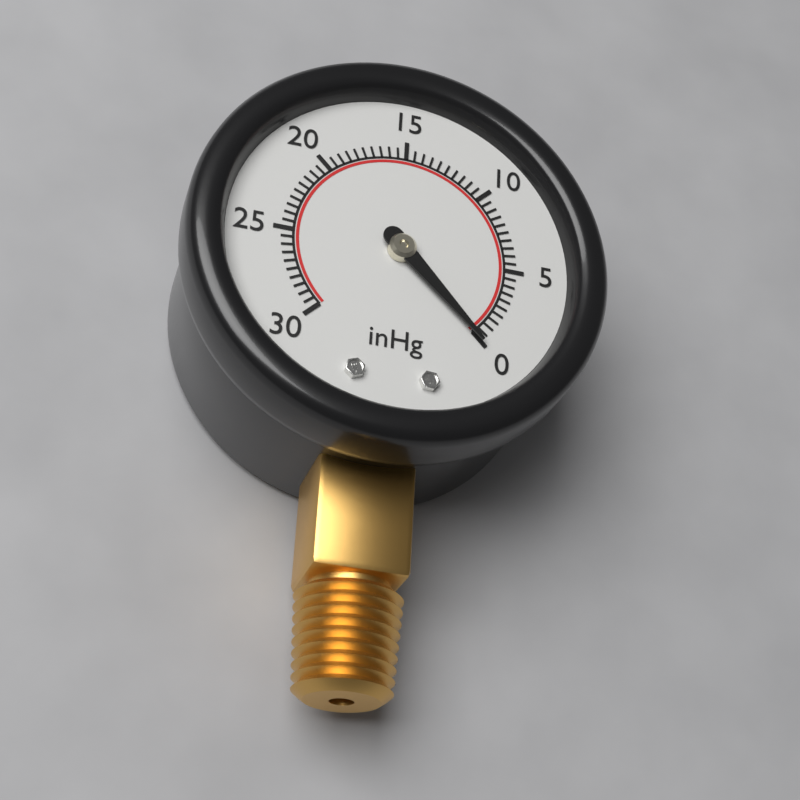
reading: 0.0 inHg
